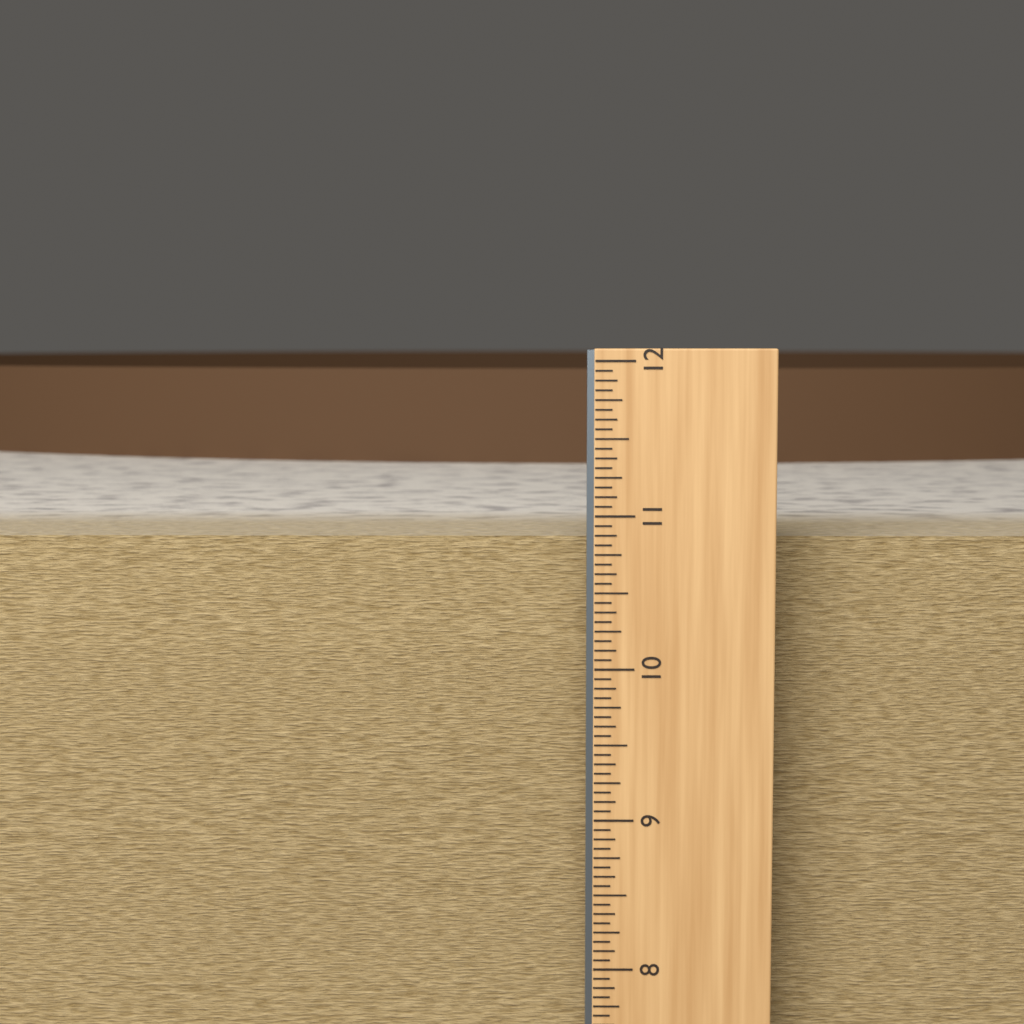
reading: 10.8125 in
